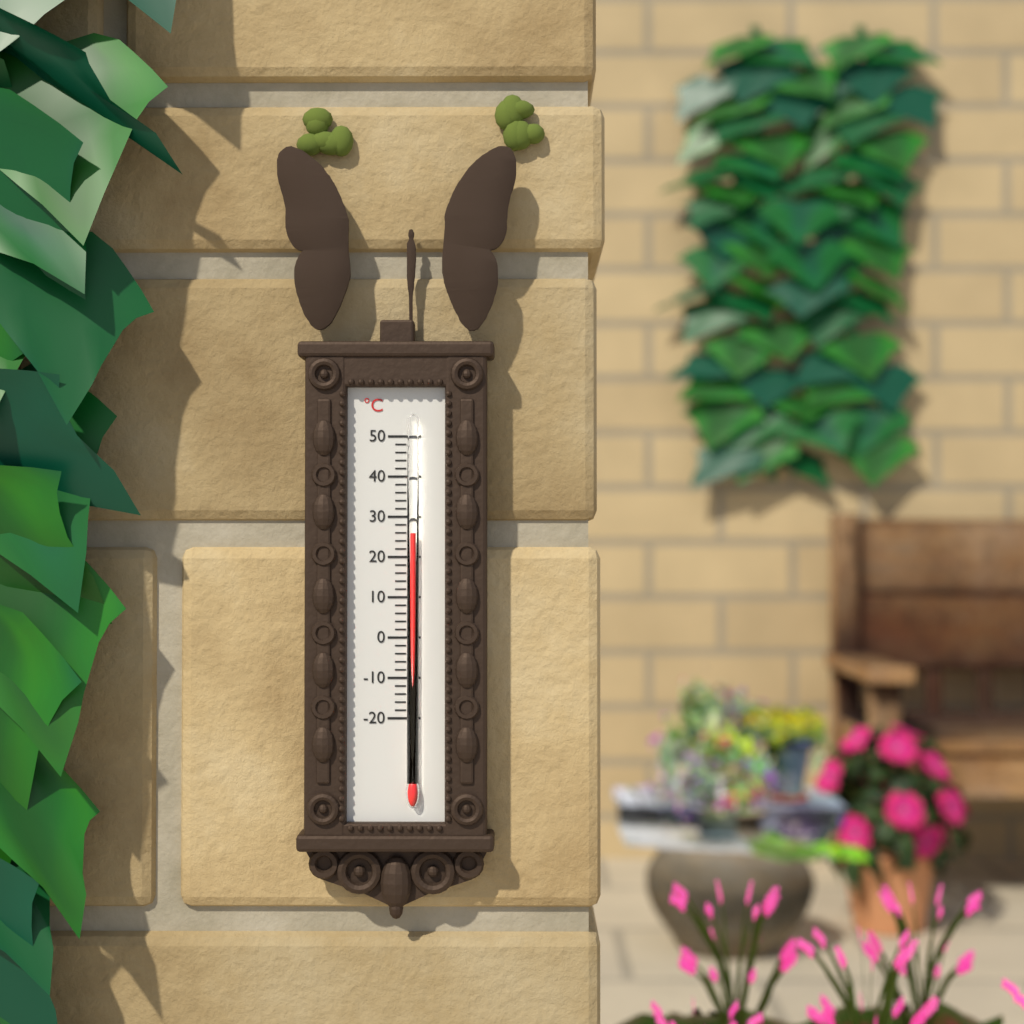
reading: 26 °C
